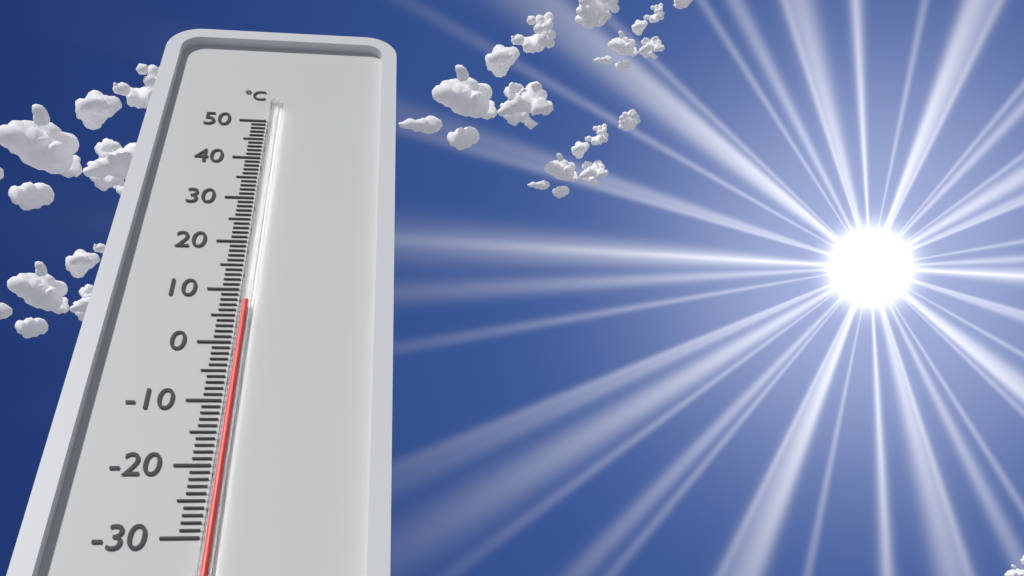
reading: 7 °C
